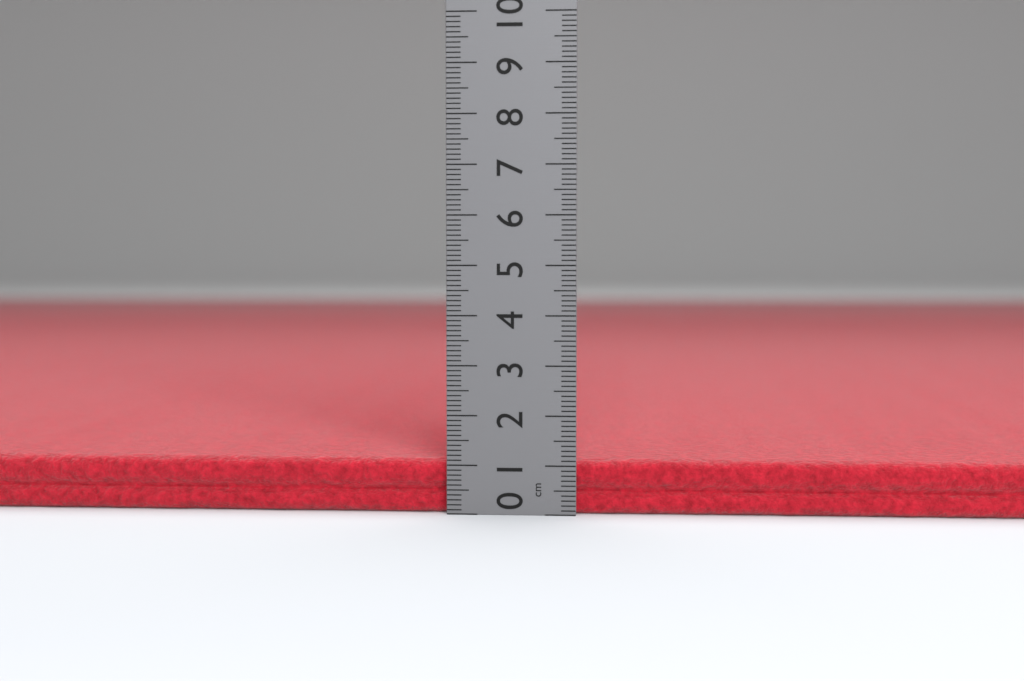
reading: 1.1 cm
